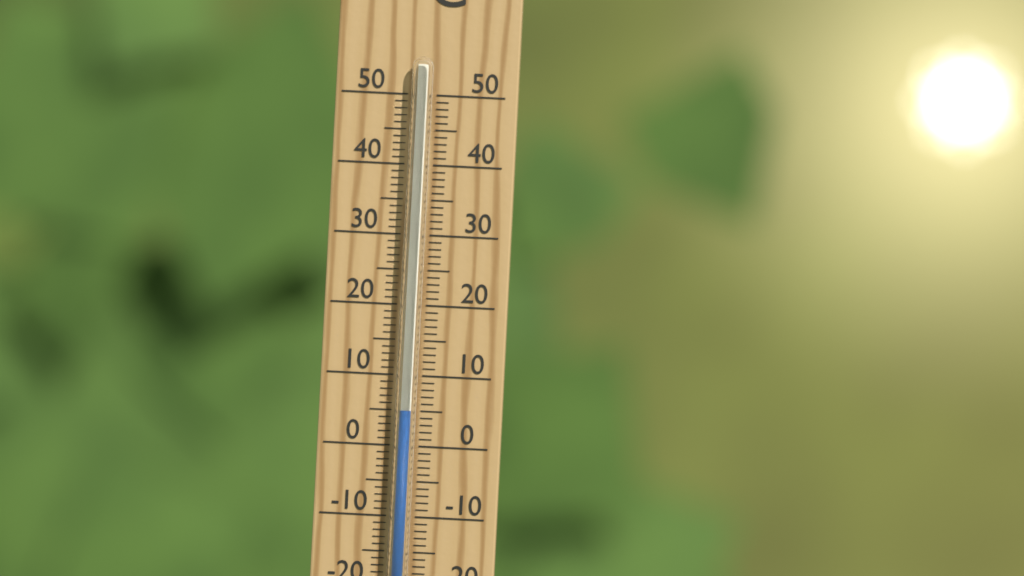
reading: 5 °C
